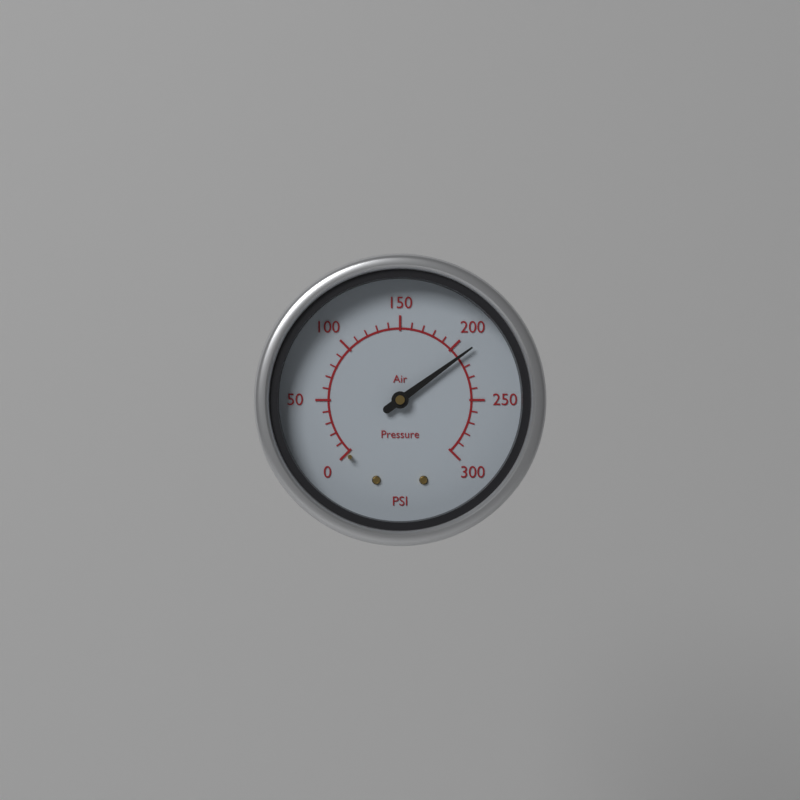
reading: 210 psi
